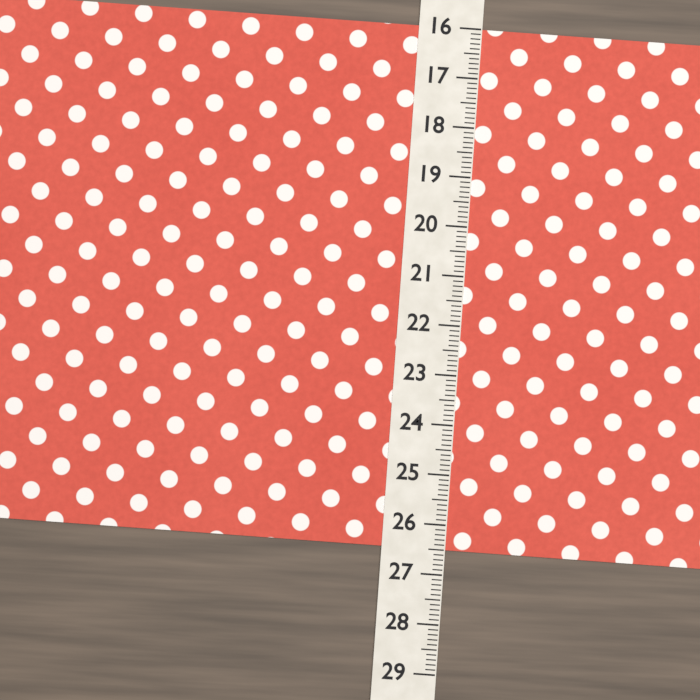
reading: 26.5 (no unit)
